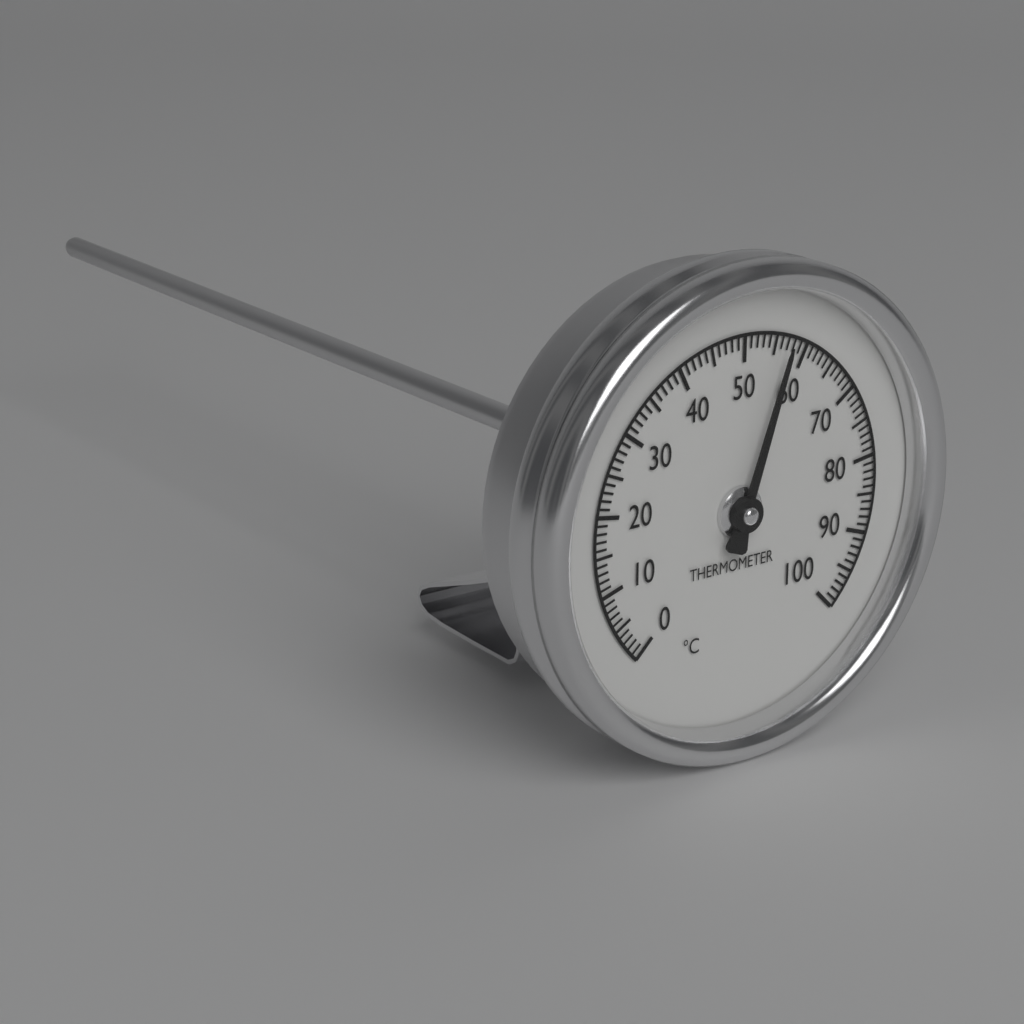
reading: 57 °C
